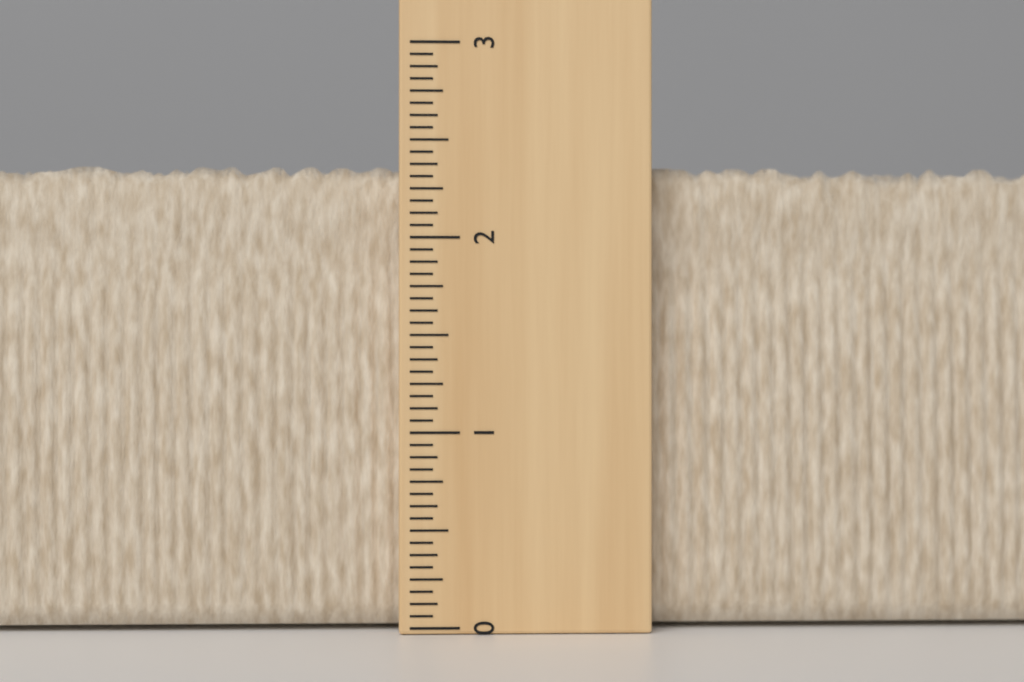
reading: 2.3750 (no unit)
